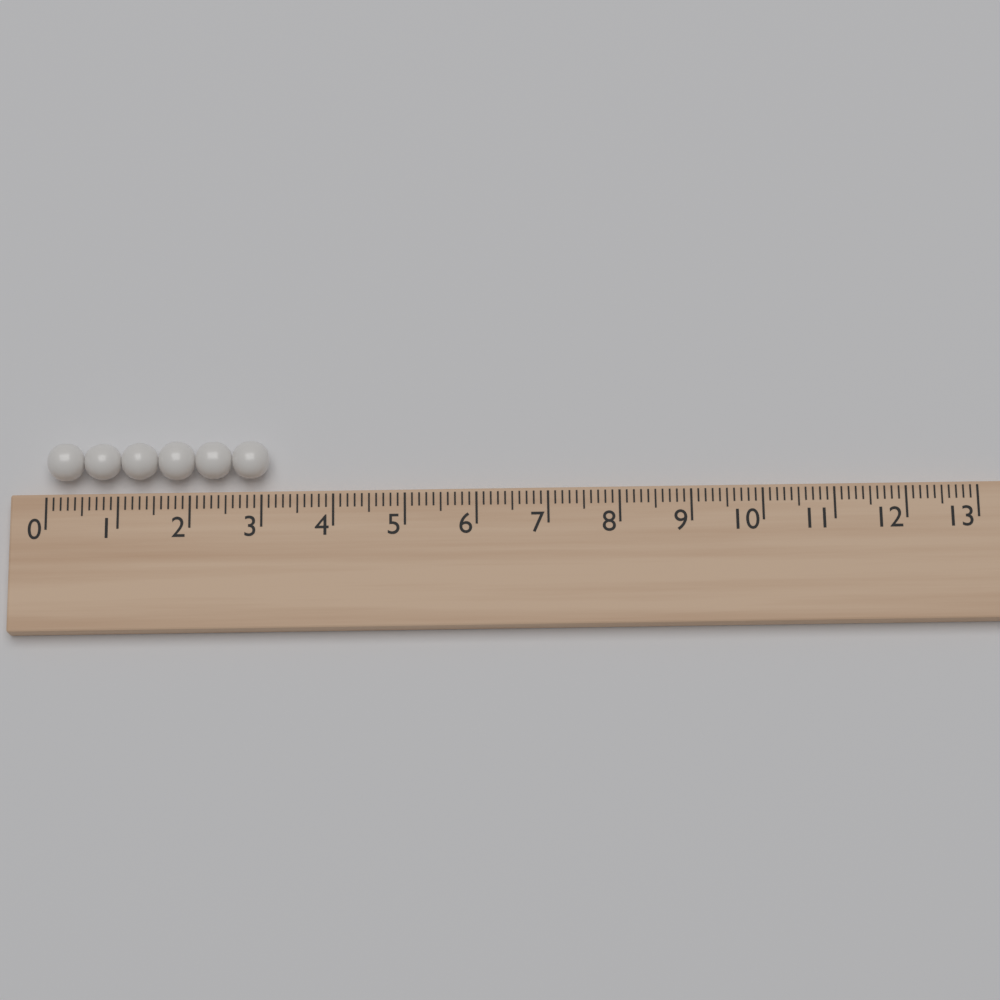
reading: 3.1 (no unit)
